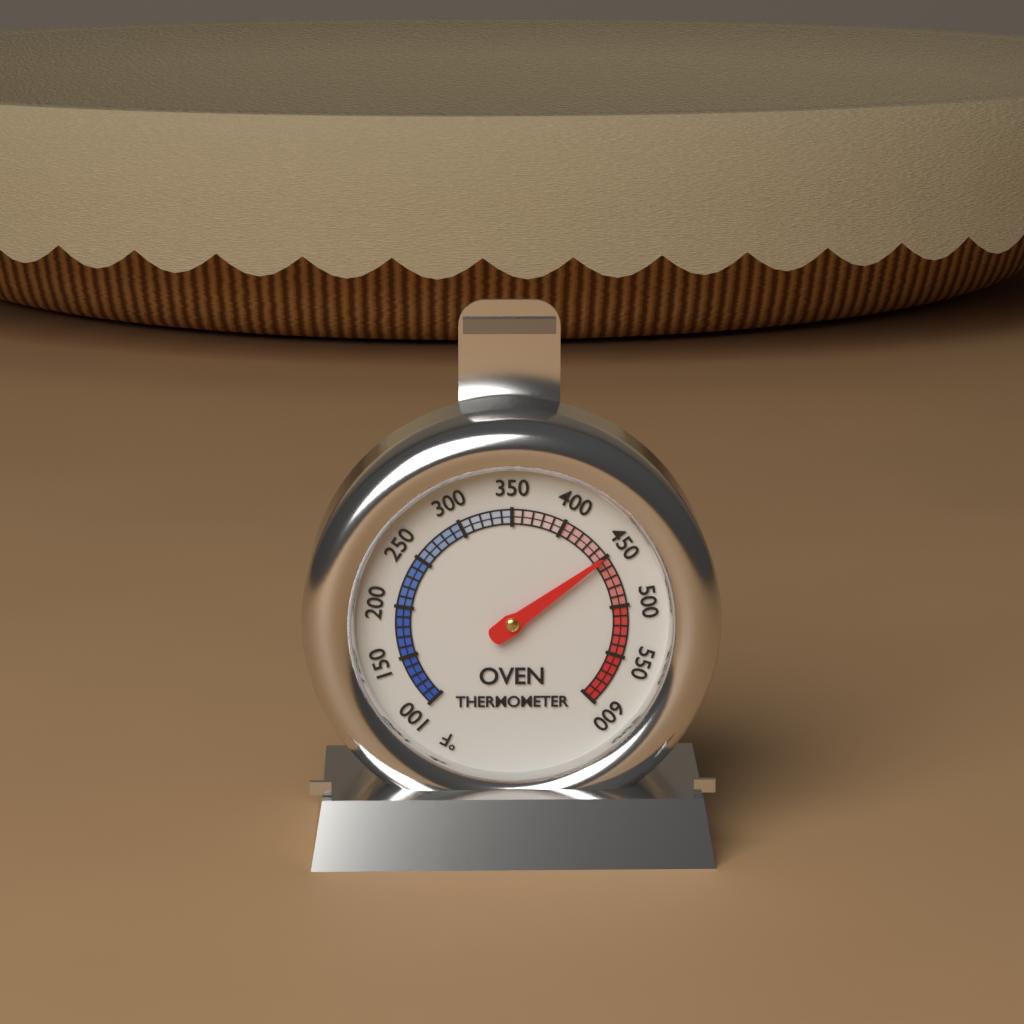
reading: 450 °F
